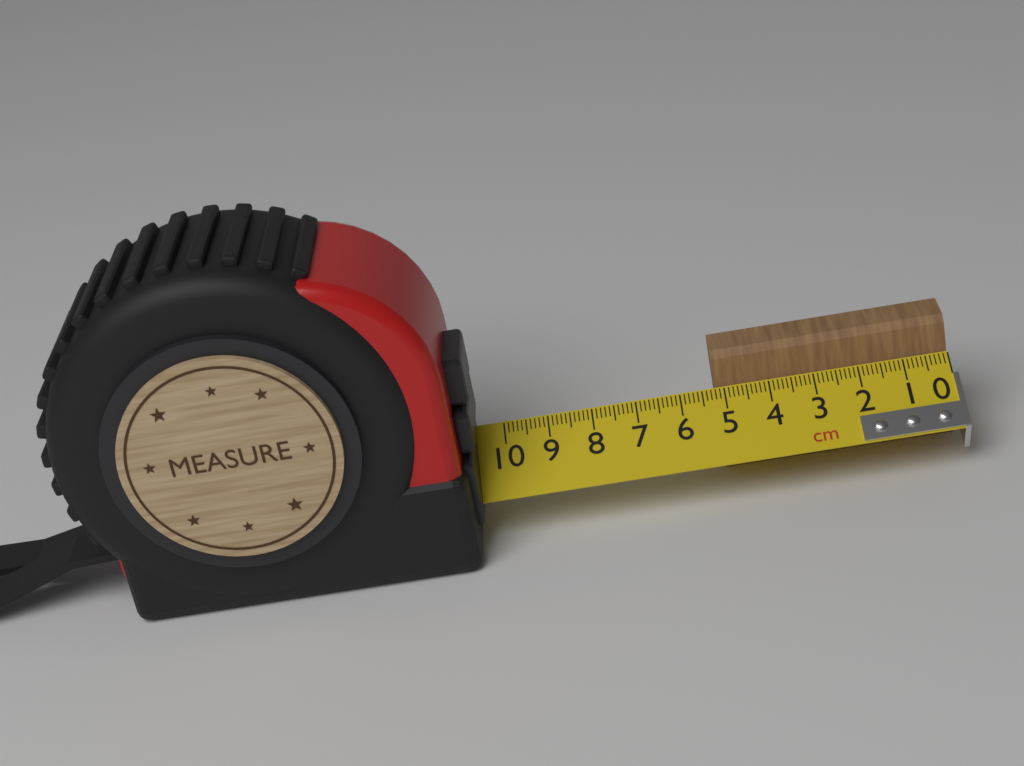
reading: 5.2 cm
